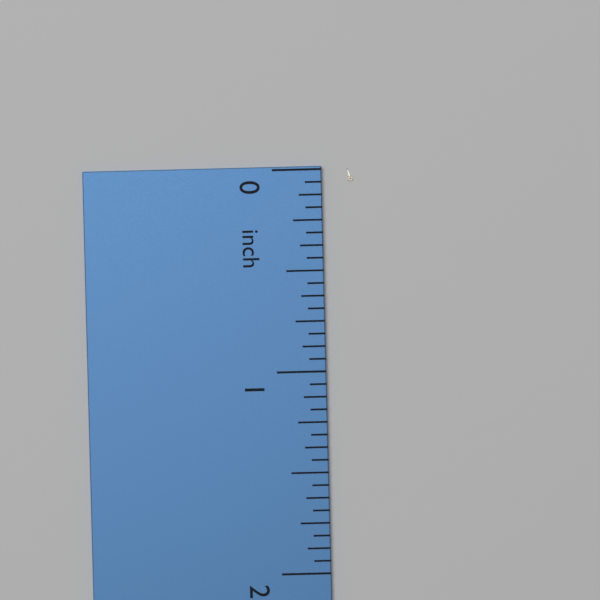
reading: 0.0625 inch
